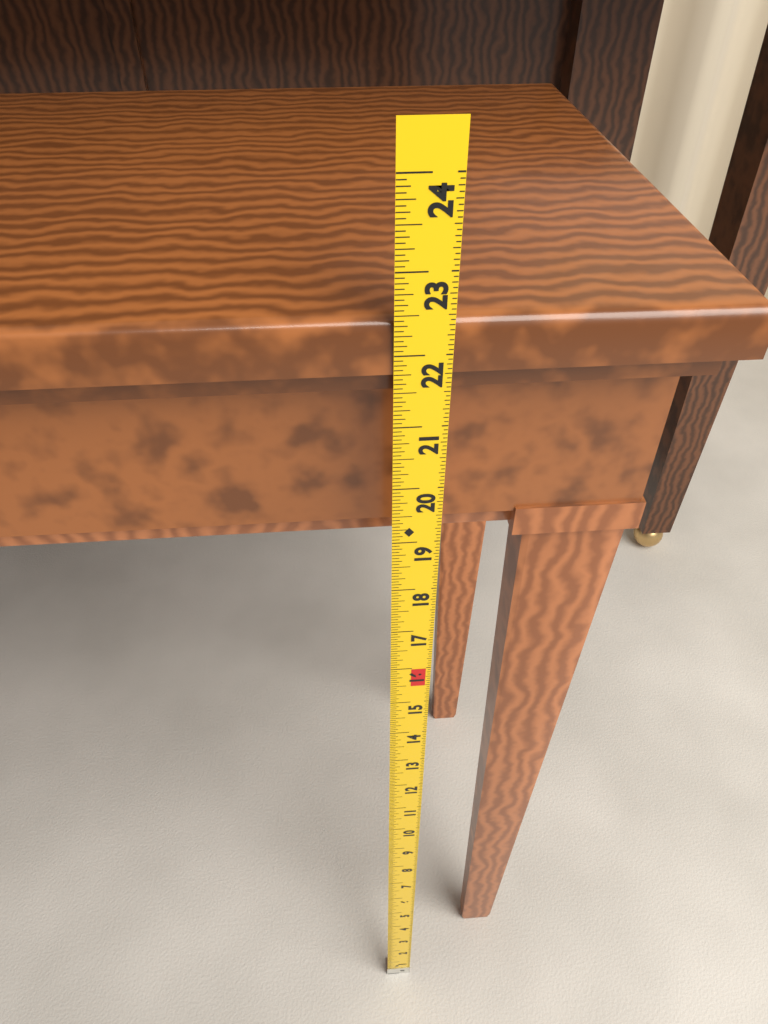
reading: 22.4375 in
